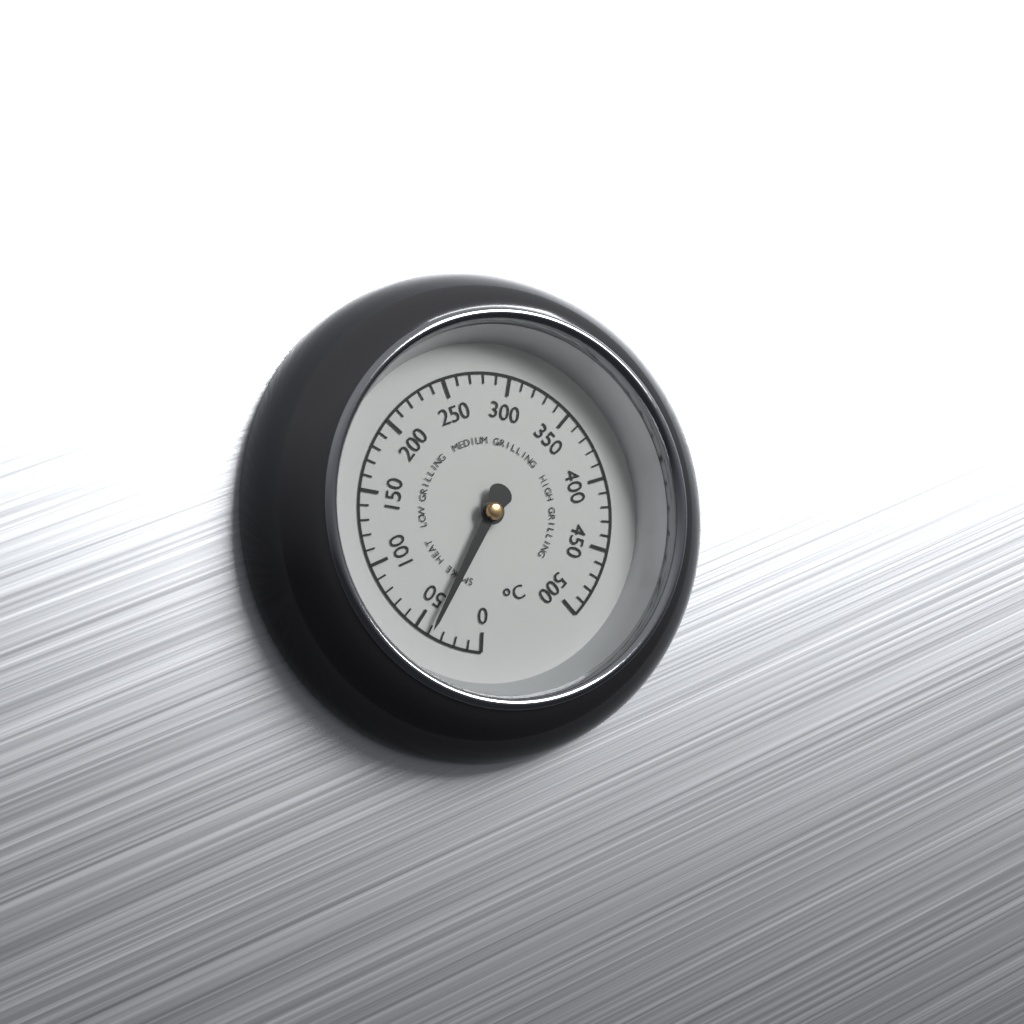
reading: 40 °C
